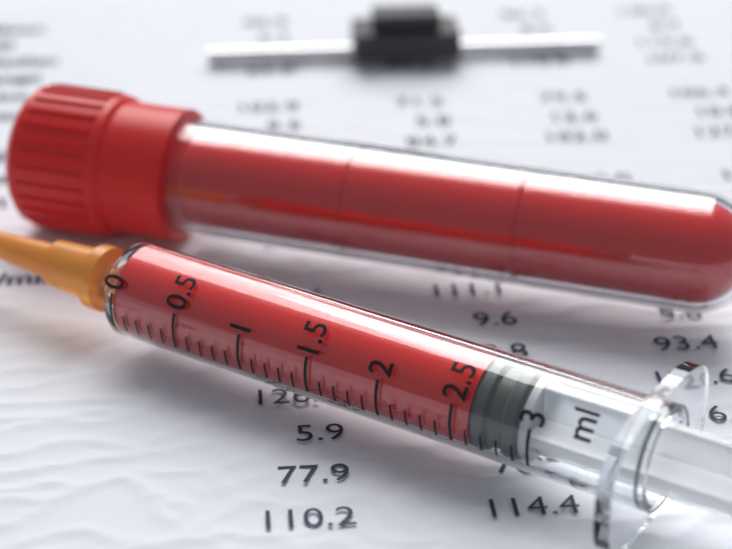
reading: 2.6 ml
